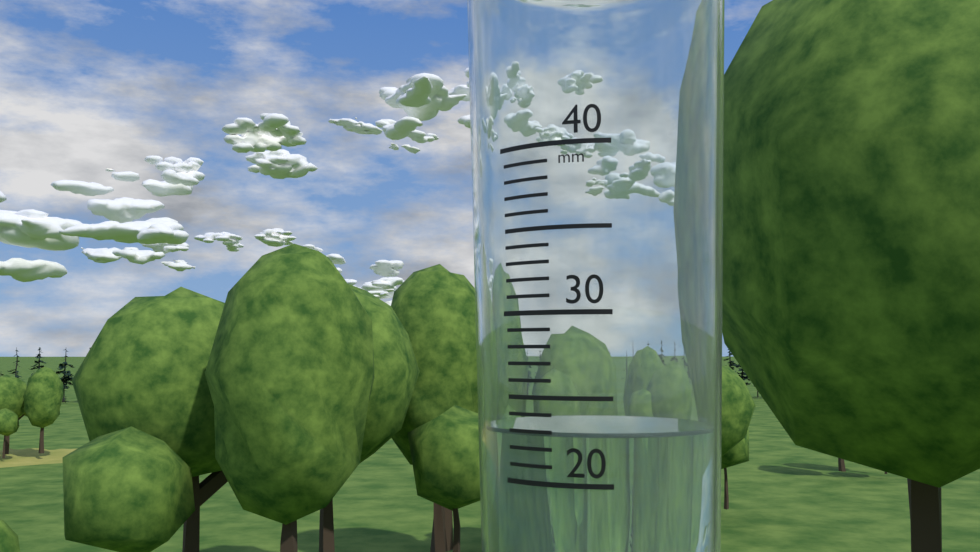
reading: 23 mm
